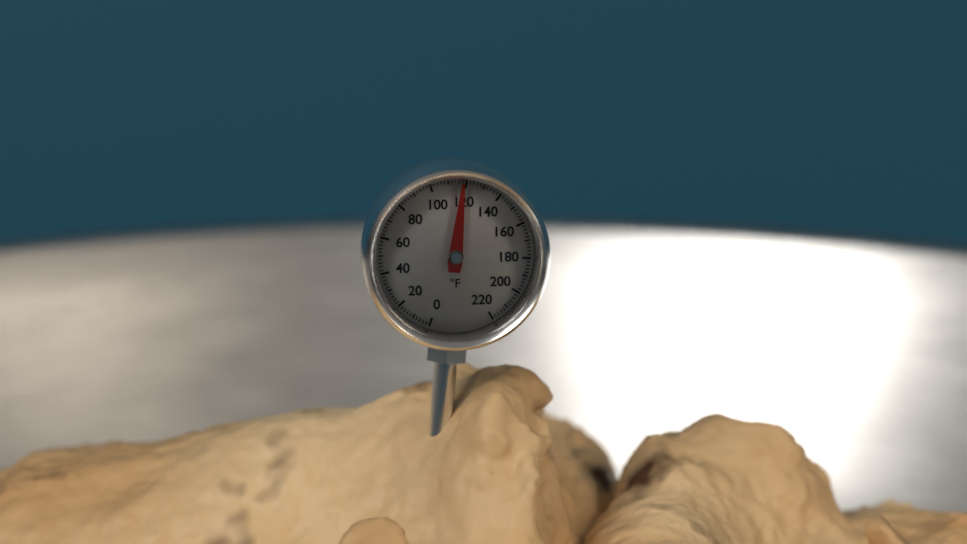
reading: 118 °F
